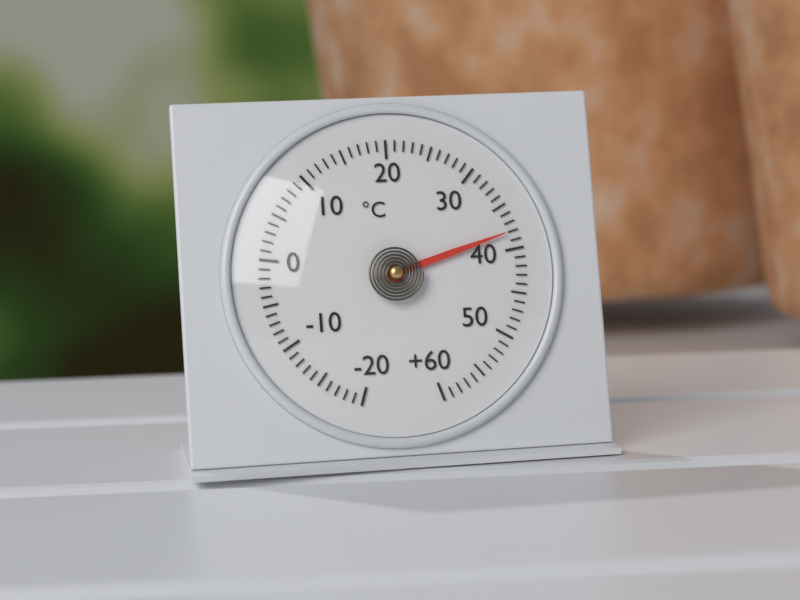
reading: 38 °C
